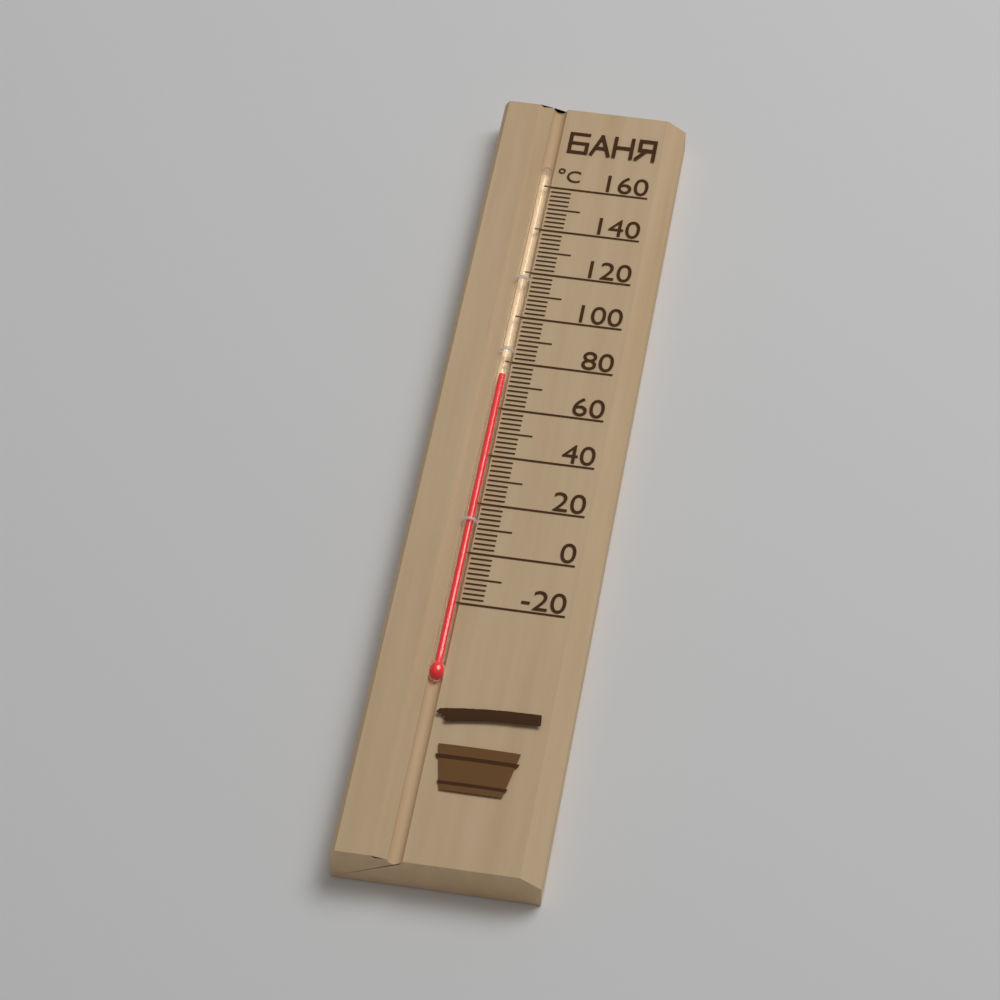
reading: 74 °C
